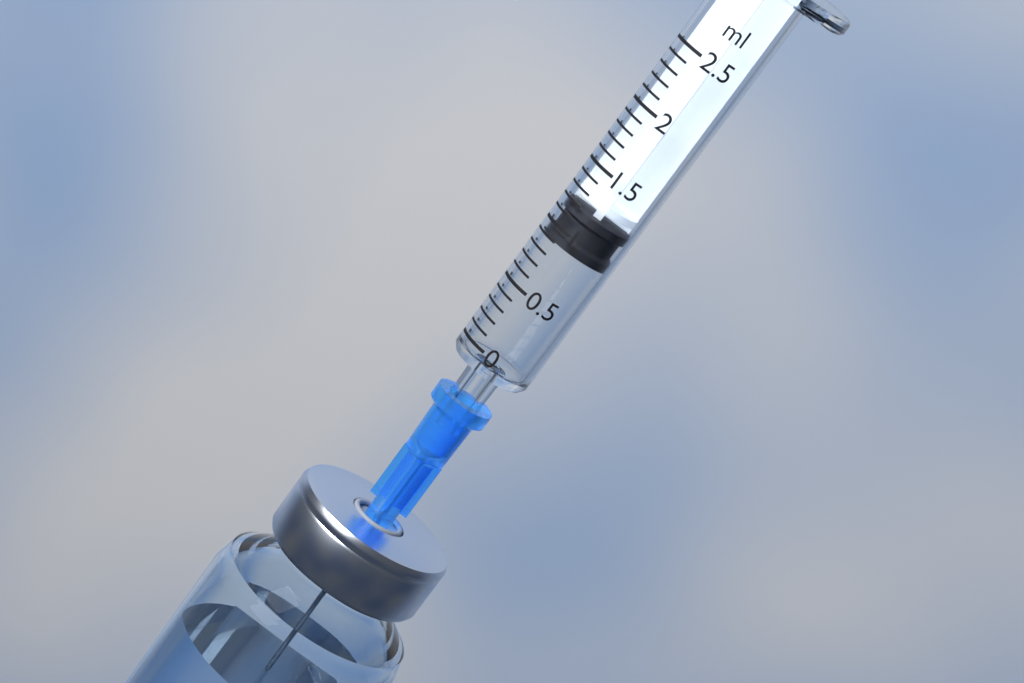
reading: 0.9 ml
